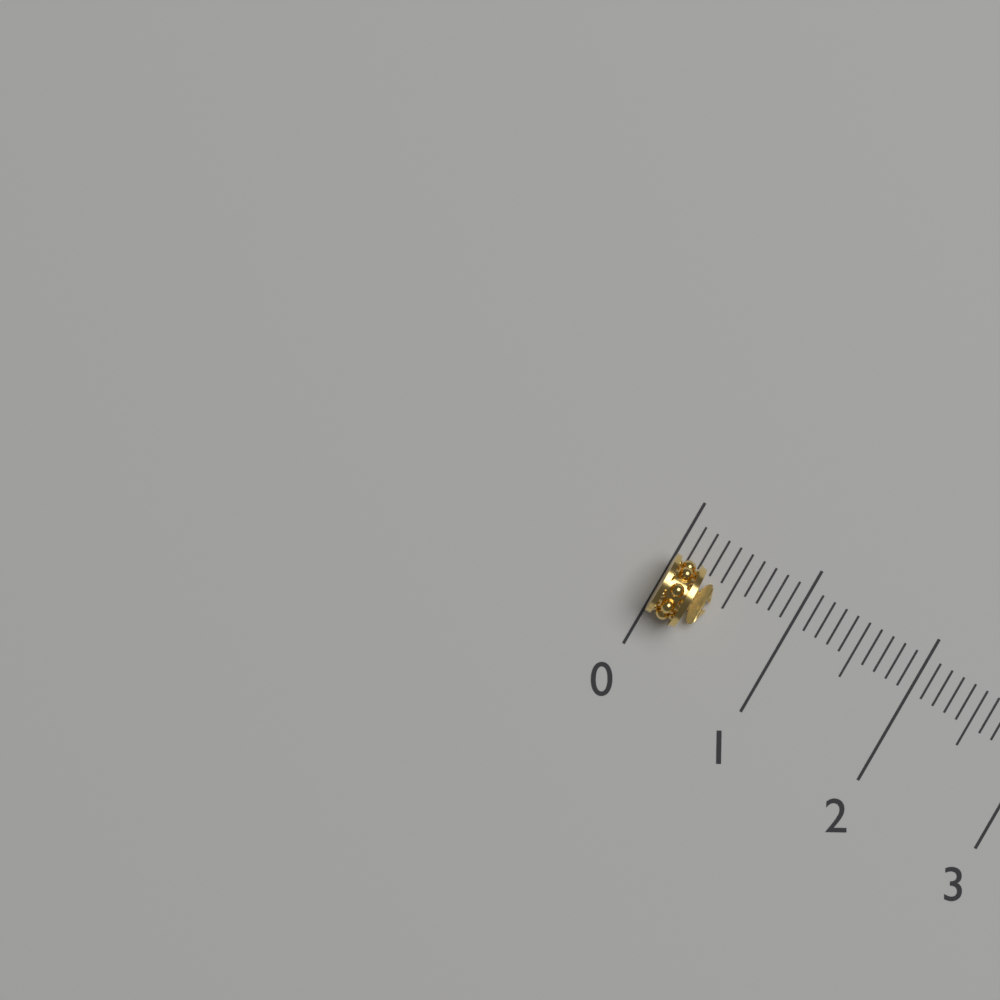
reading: 0.4 (no unit)
